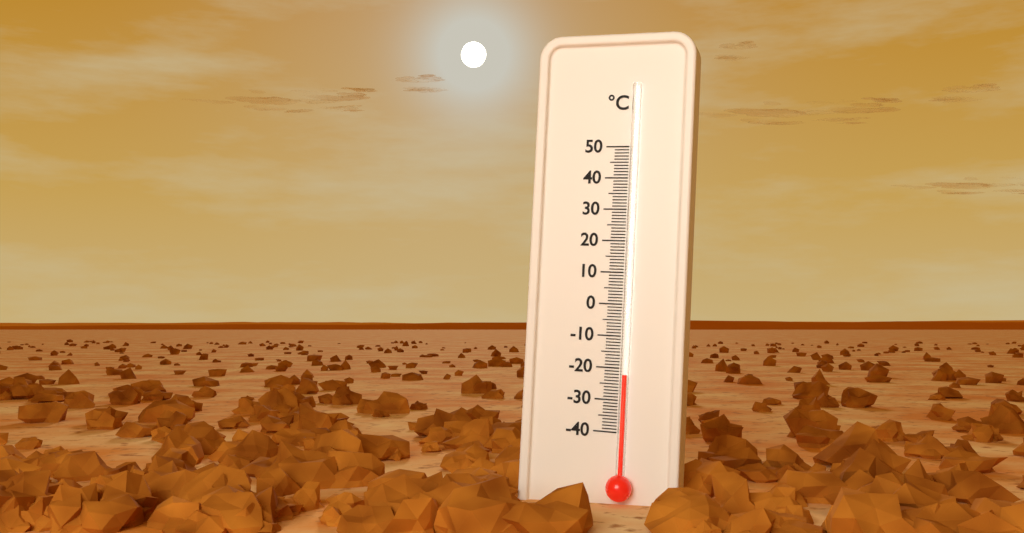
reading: -22 °C
